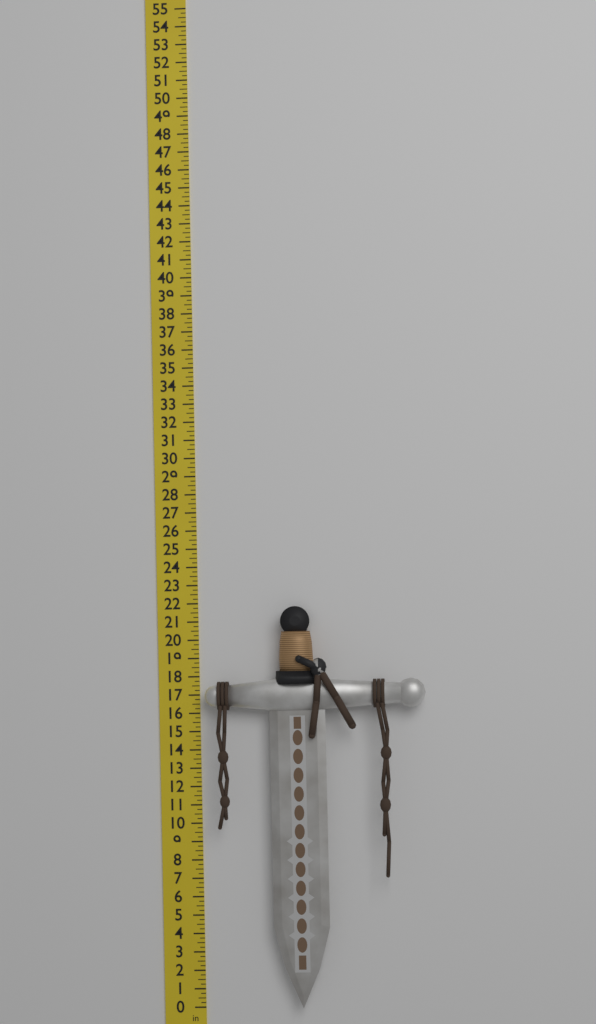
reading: 21.75 in
